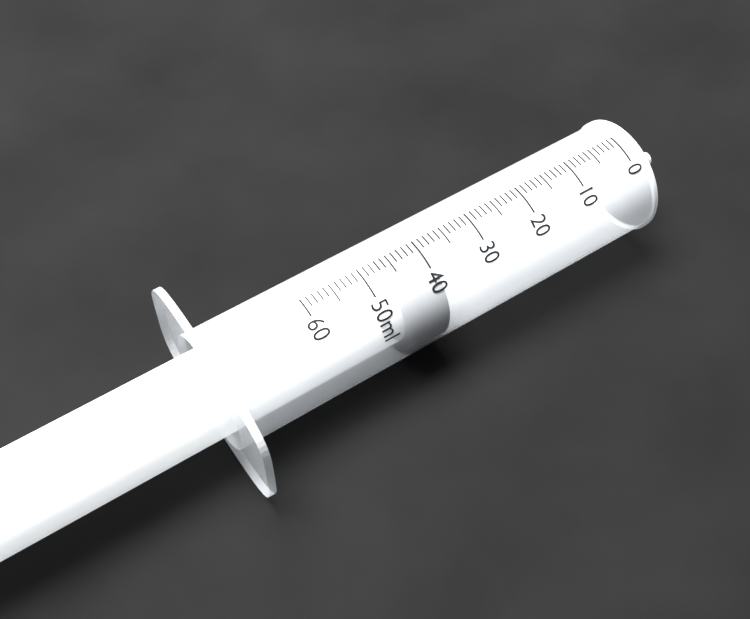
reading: 39 ml
